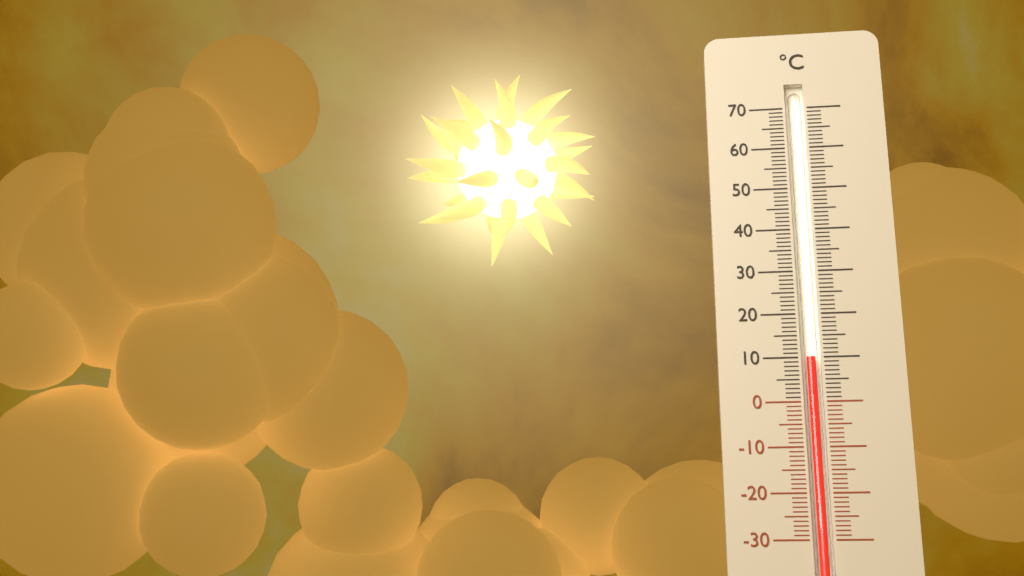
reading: 10 °C
